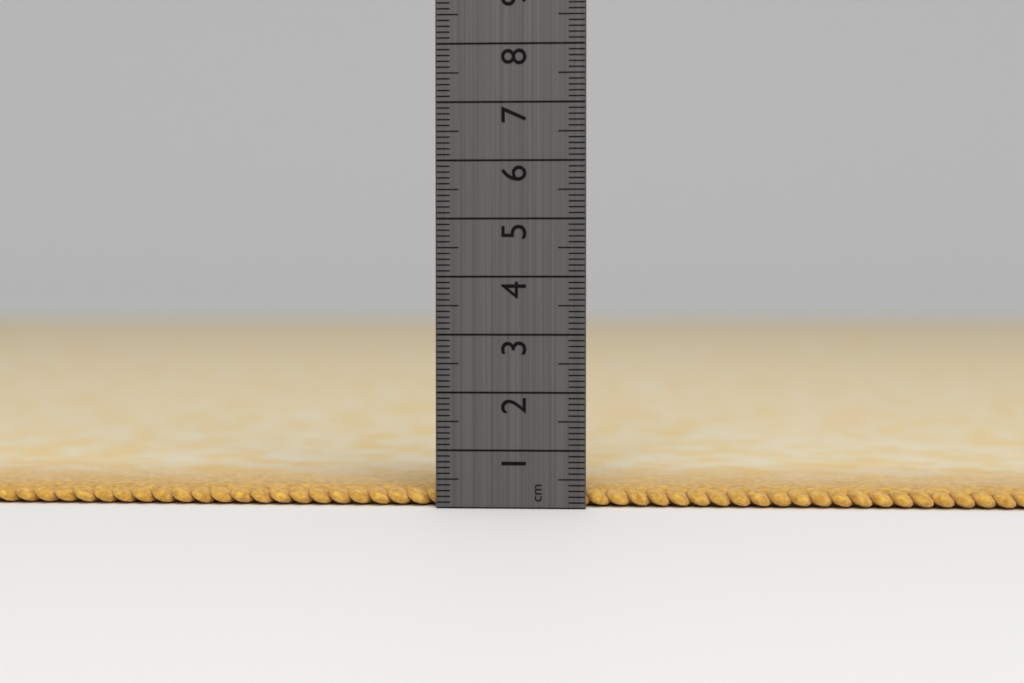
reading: 0.3 cm
